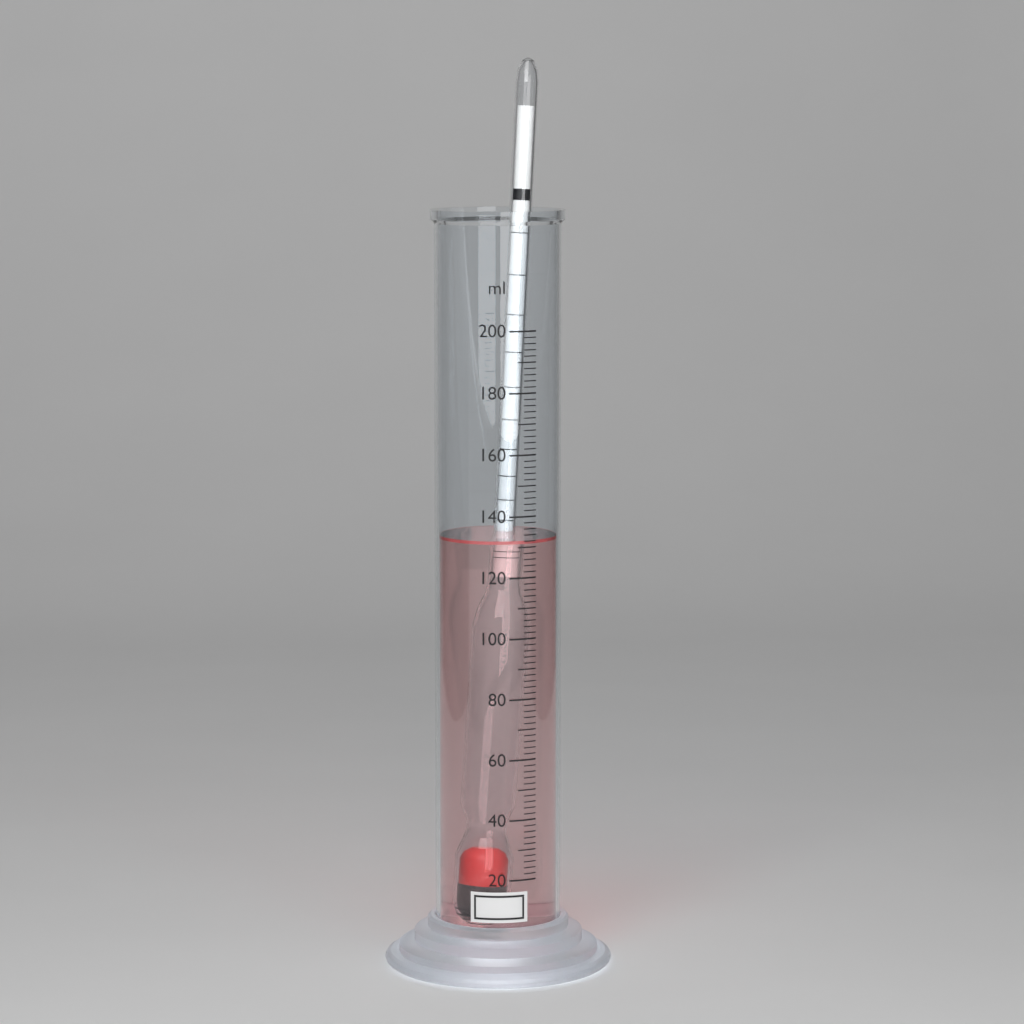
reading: 132 ml
